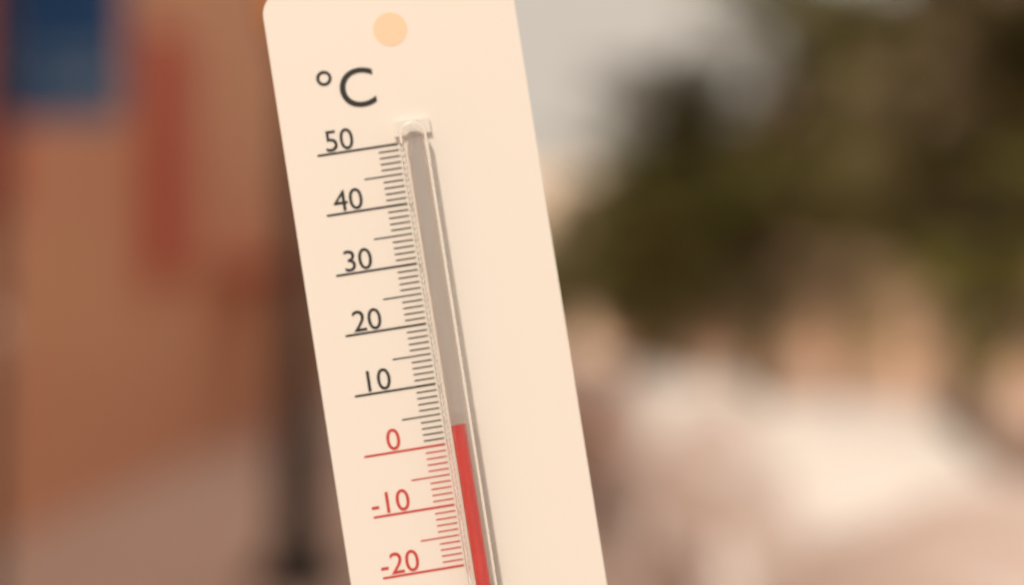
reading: 3 °C
